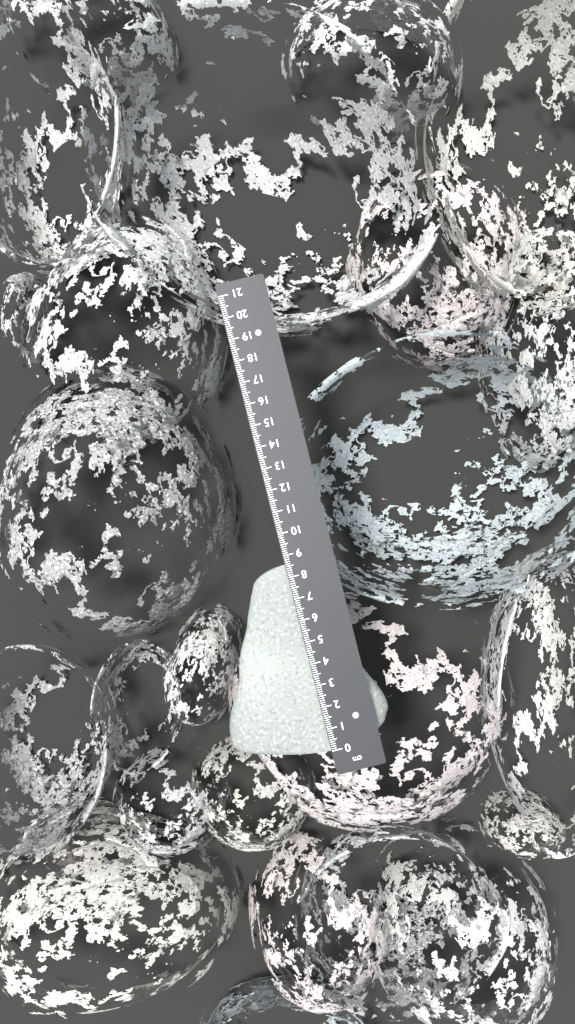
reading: 8.6 cm
